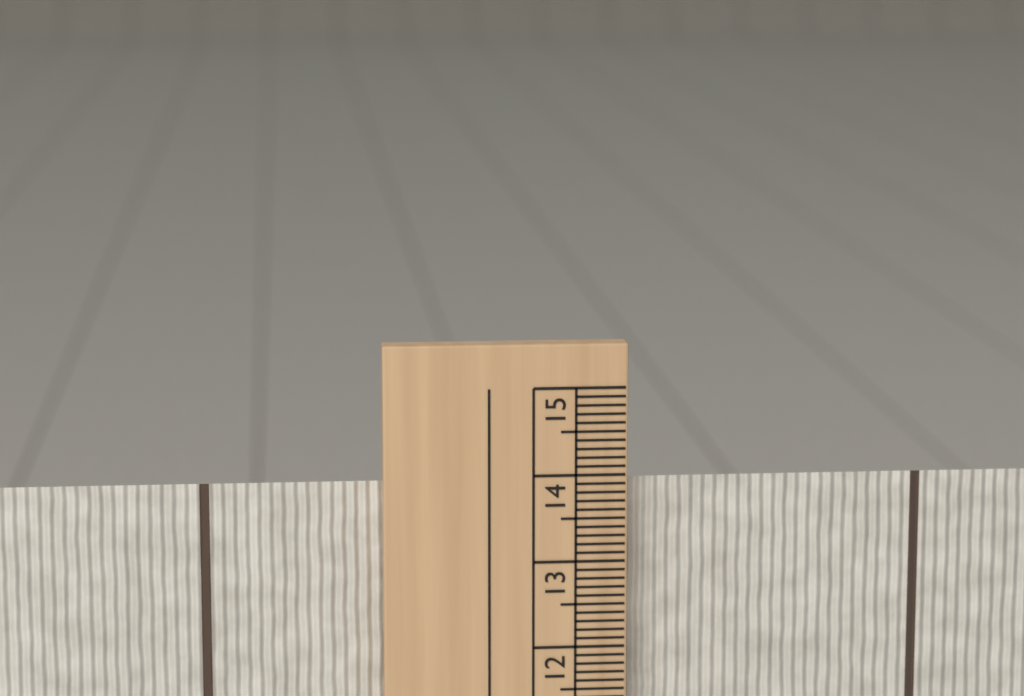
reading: 13.9 cm
